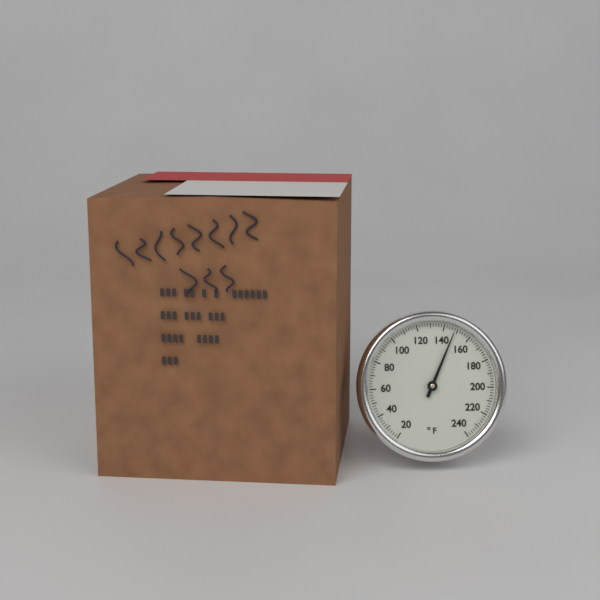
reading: 148 °F
